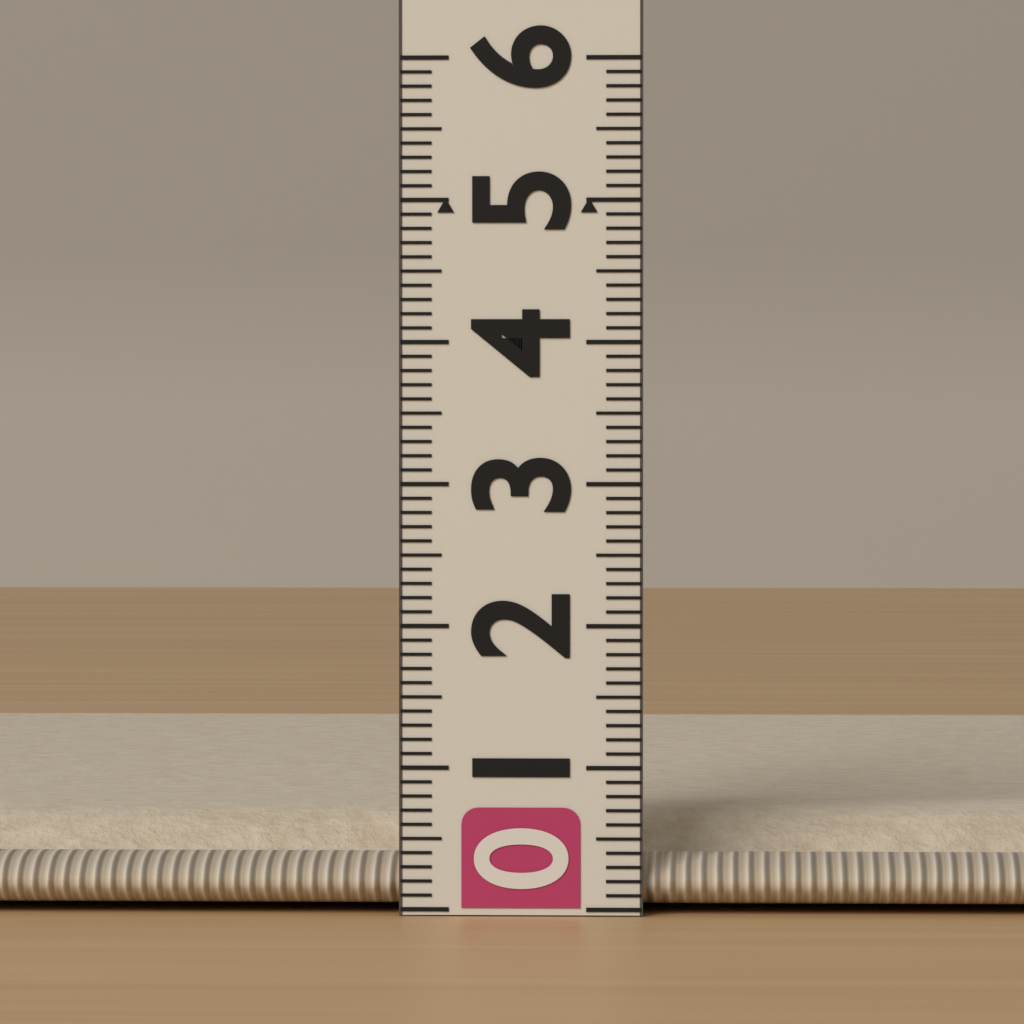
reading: 0.6 (no unit)
